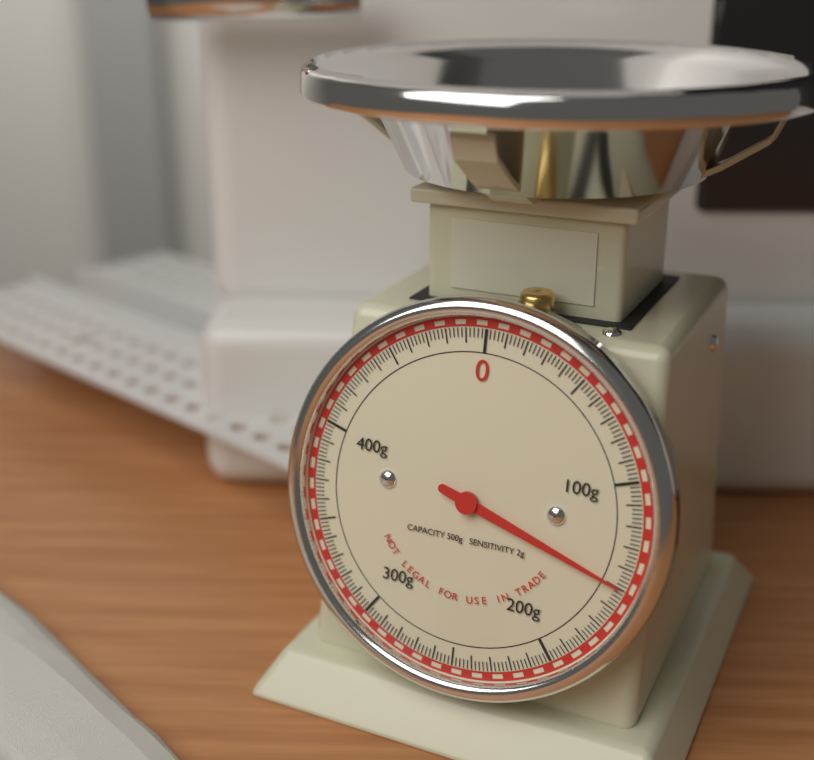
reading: 150 g
